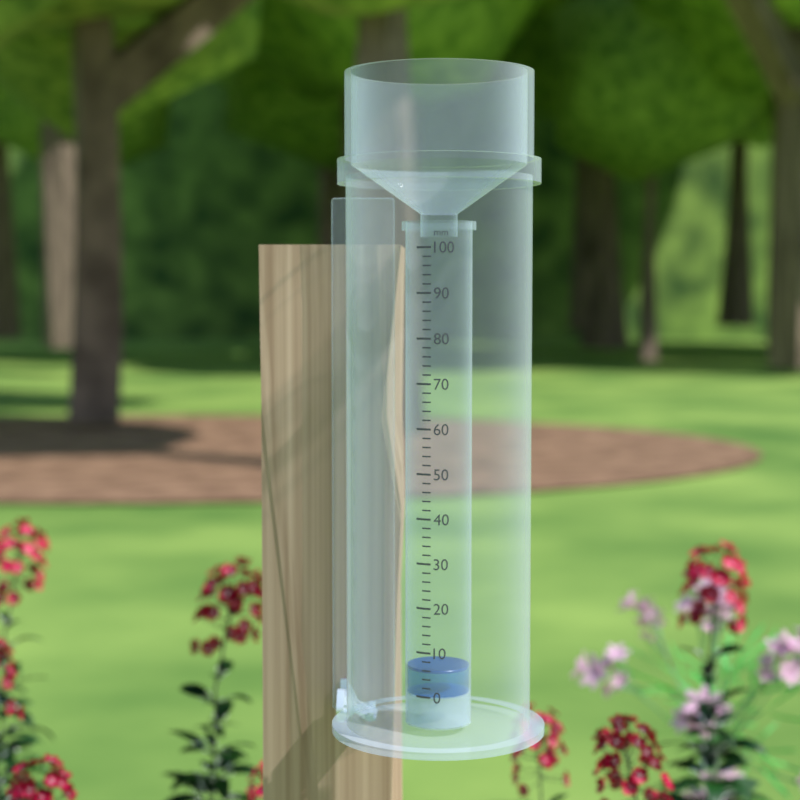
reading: 6 mm
